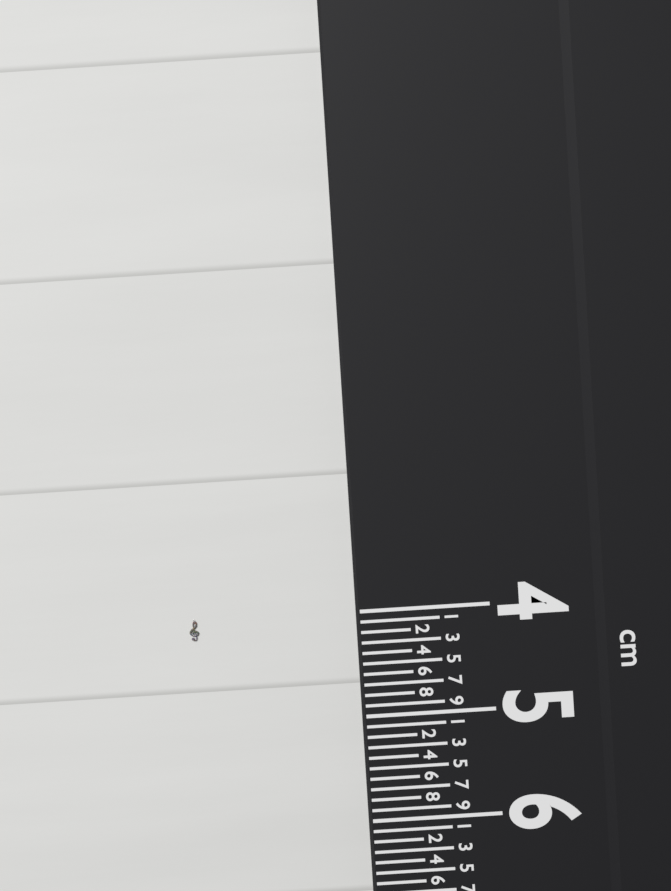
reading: 4.2 cm
